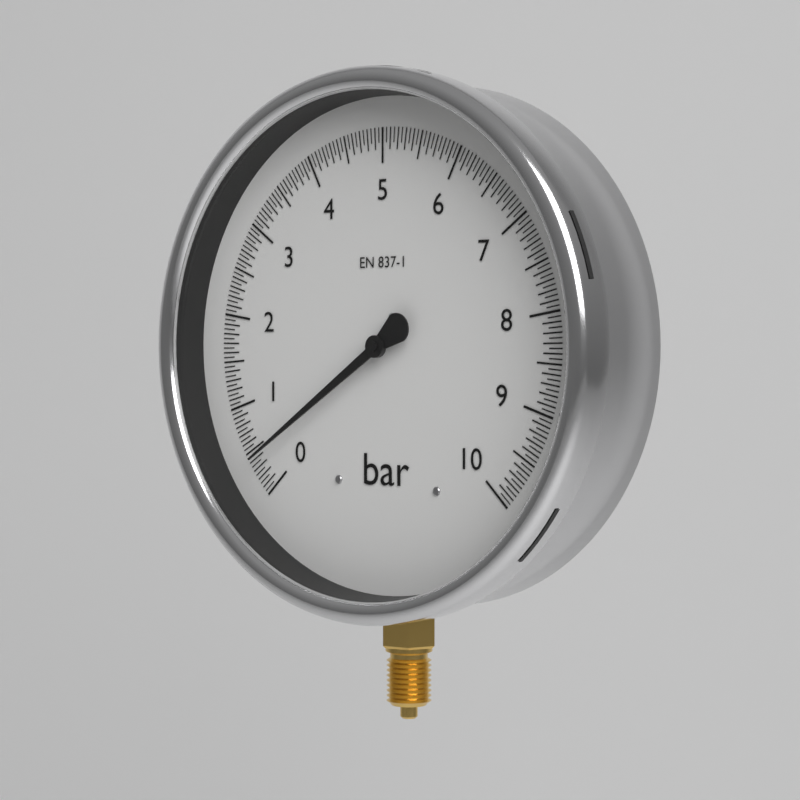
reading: 0.40 bar
